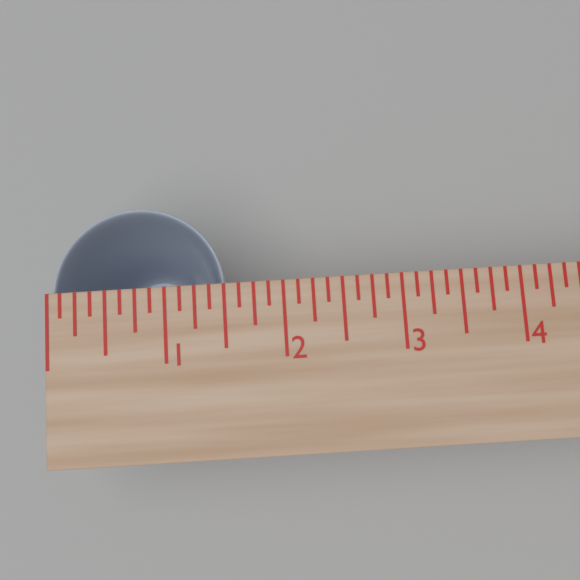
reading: 1.500 in
